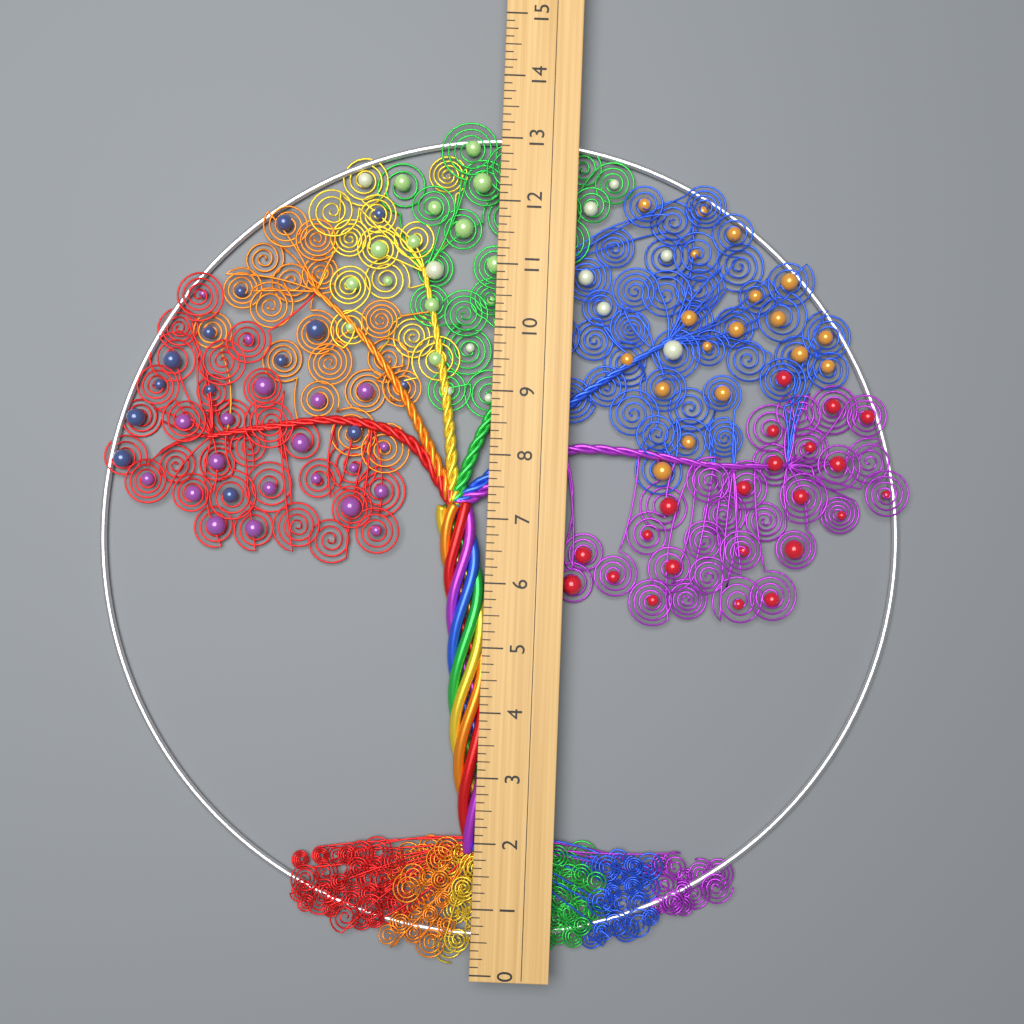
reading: 13.375 (no unit)
